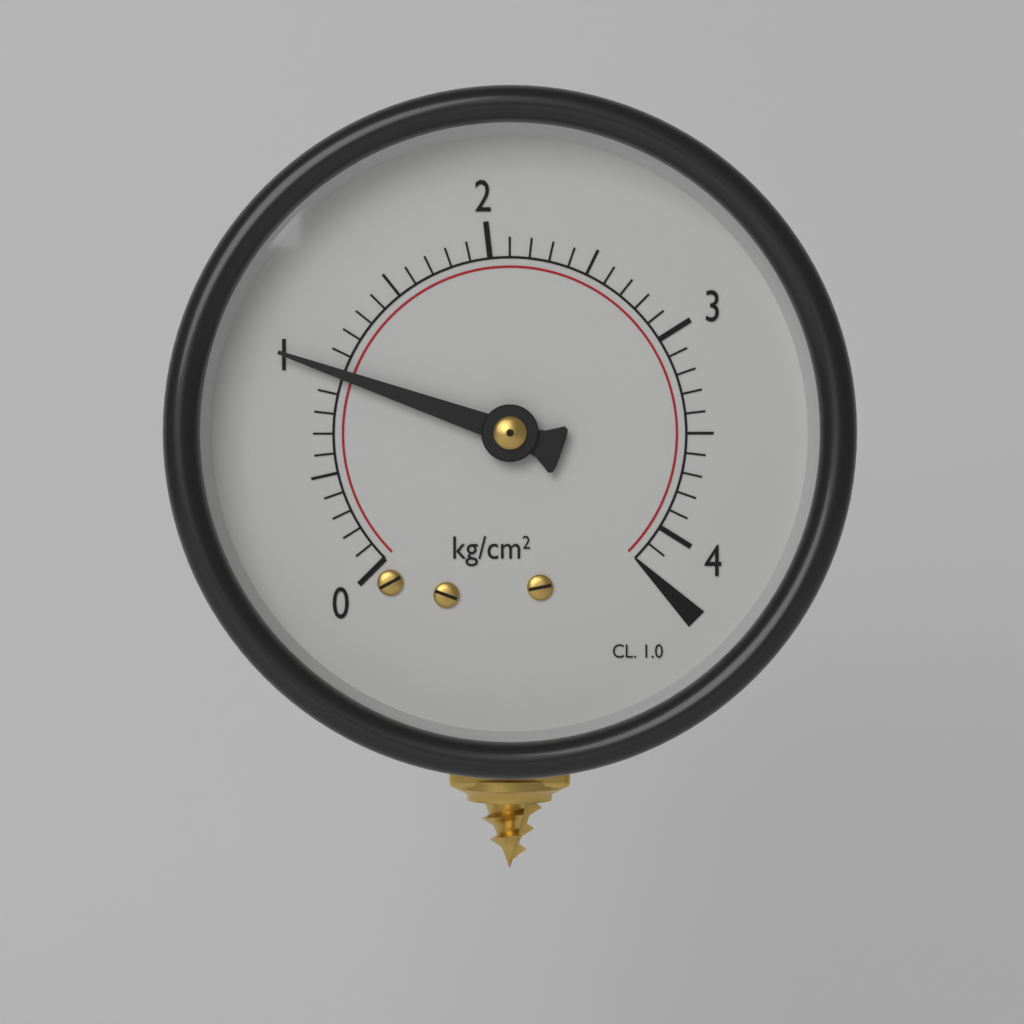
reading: 1.0 kg/cm²
